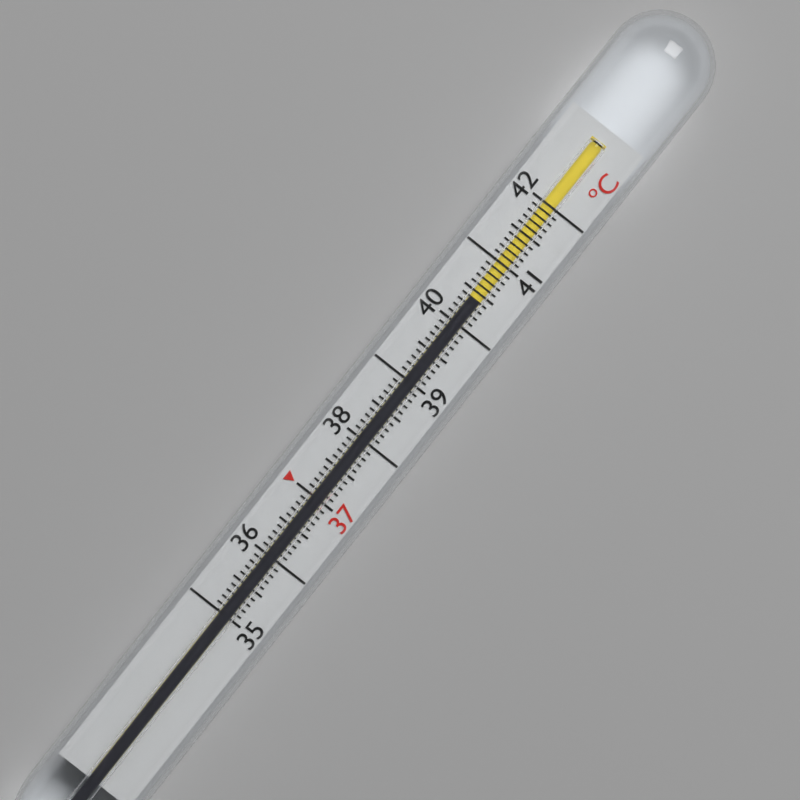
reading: 40.4 °C
